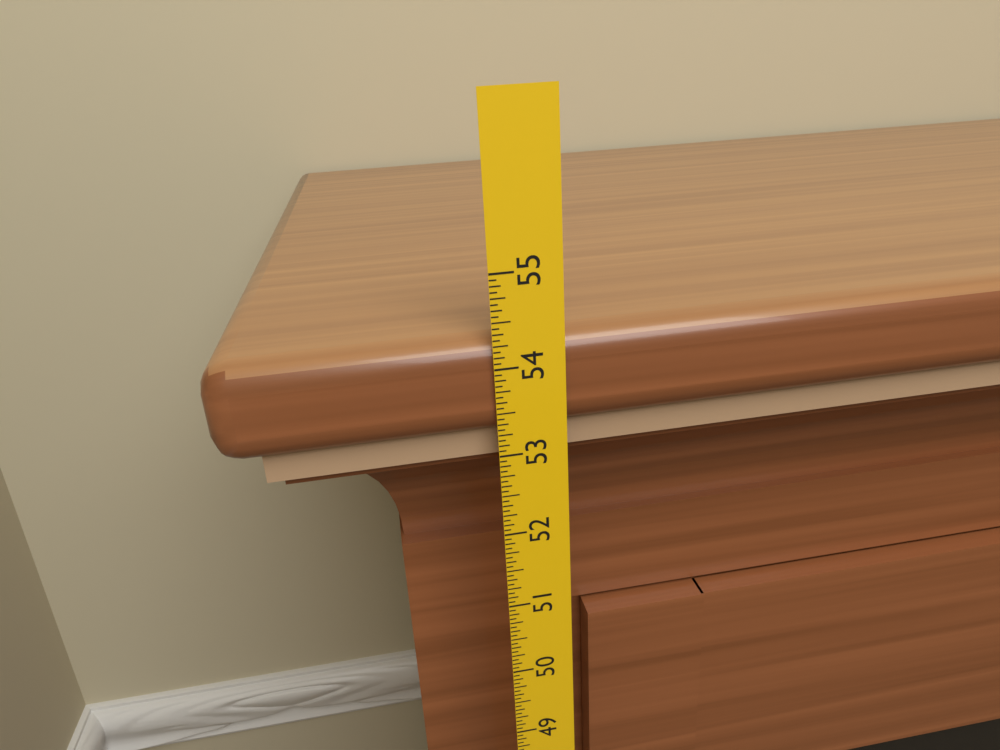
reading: 54.3125 in
